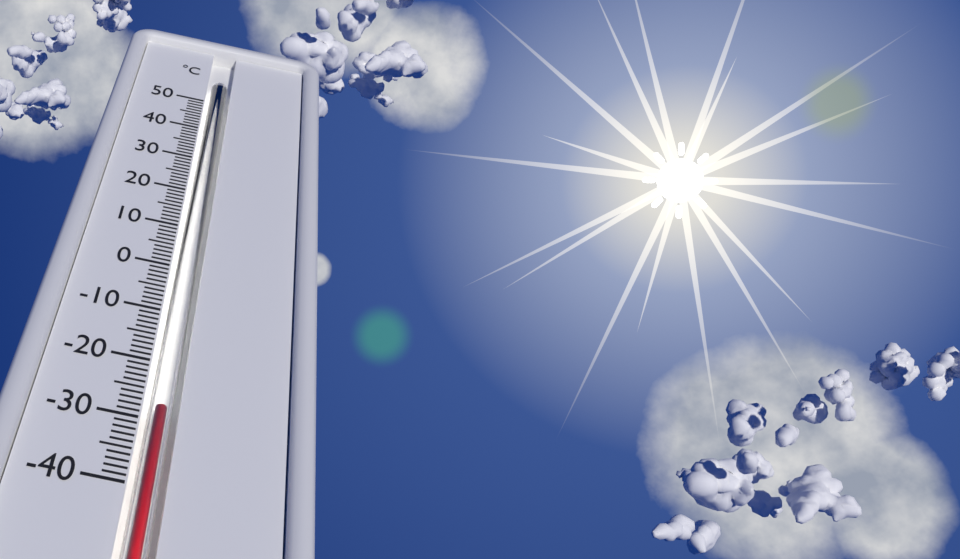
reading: -28 °C
